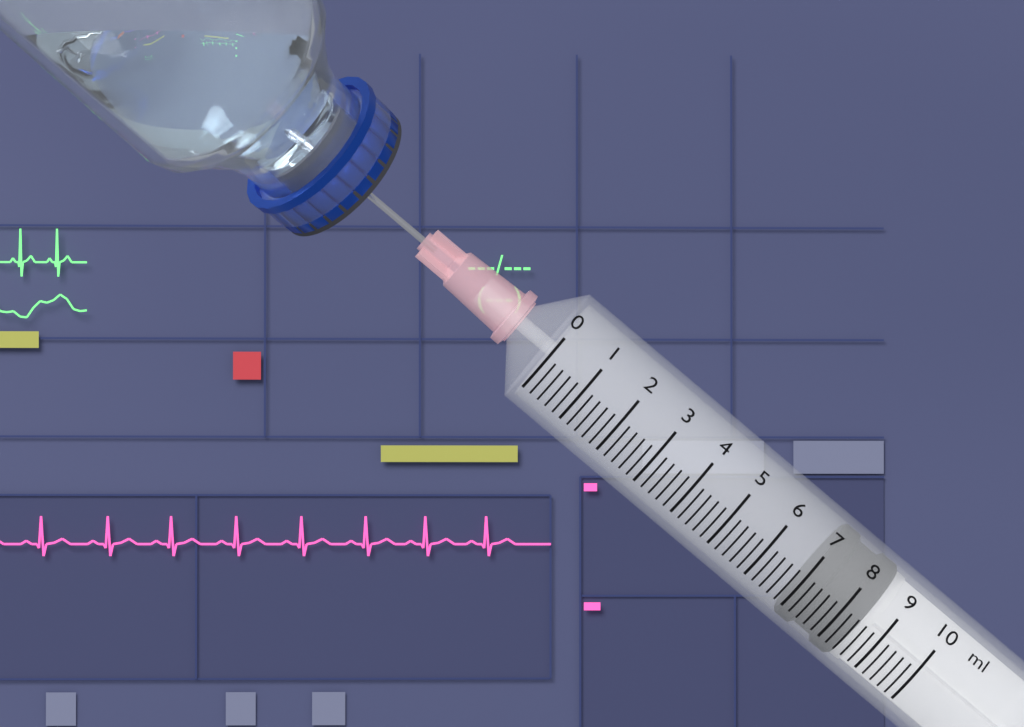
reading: 7.0 ml
